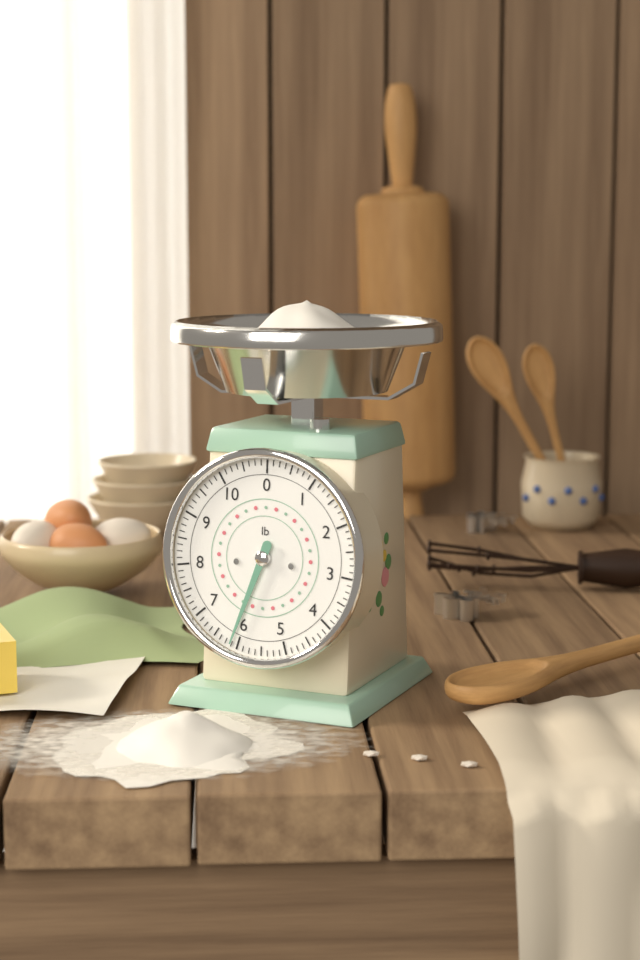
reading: 6.125 lb
